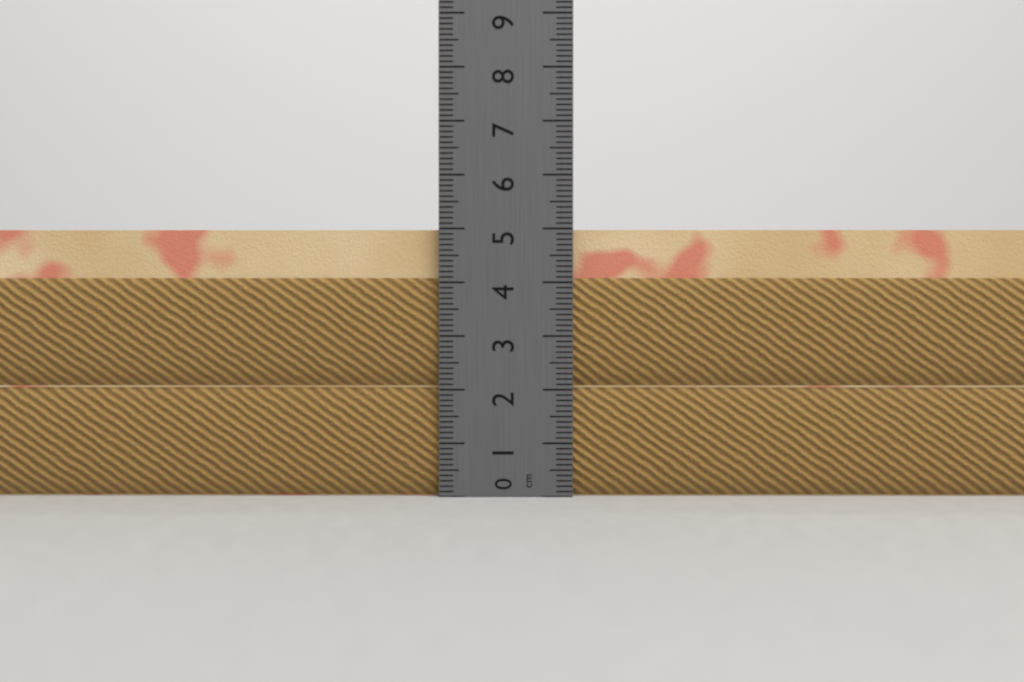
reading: 5.0 cm
